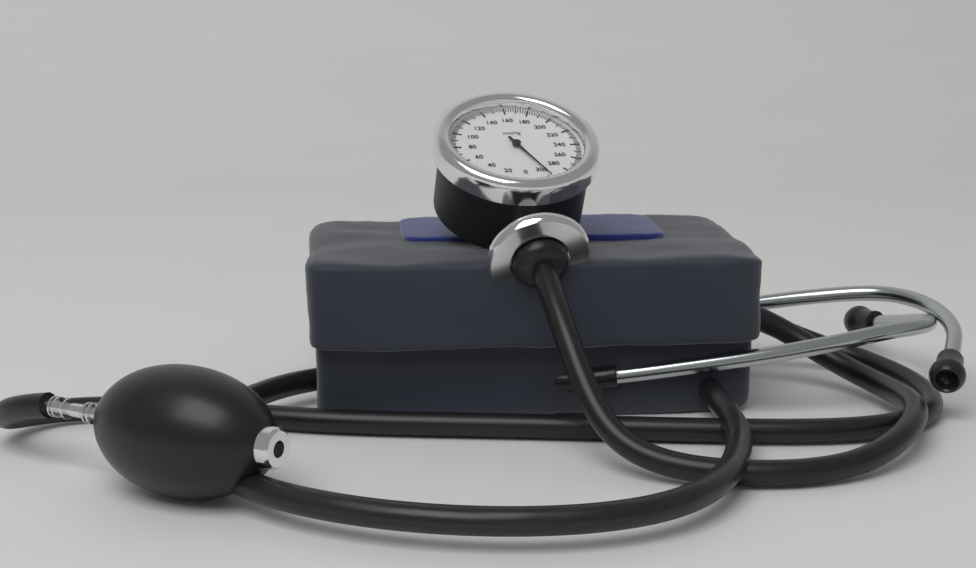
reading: 298 mmHg
